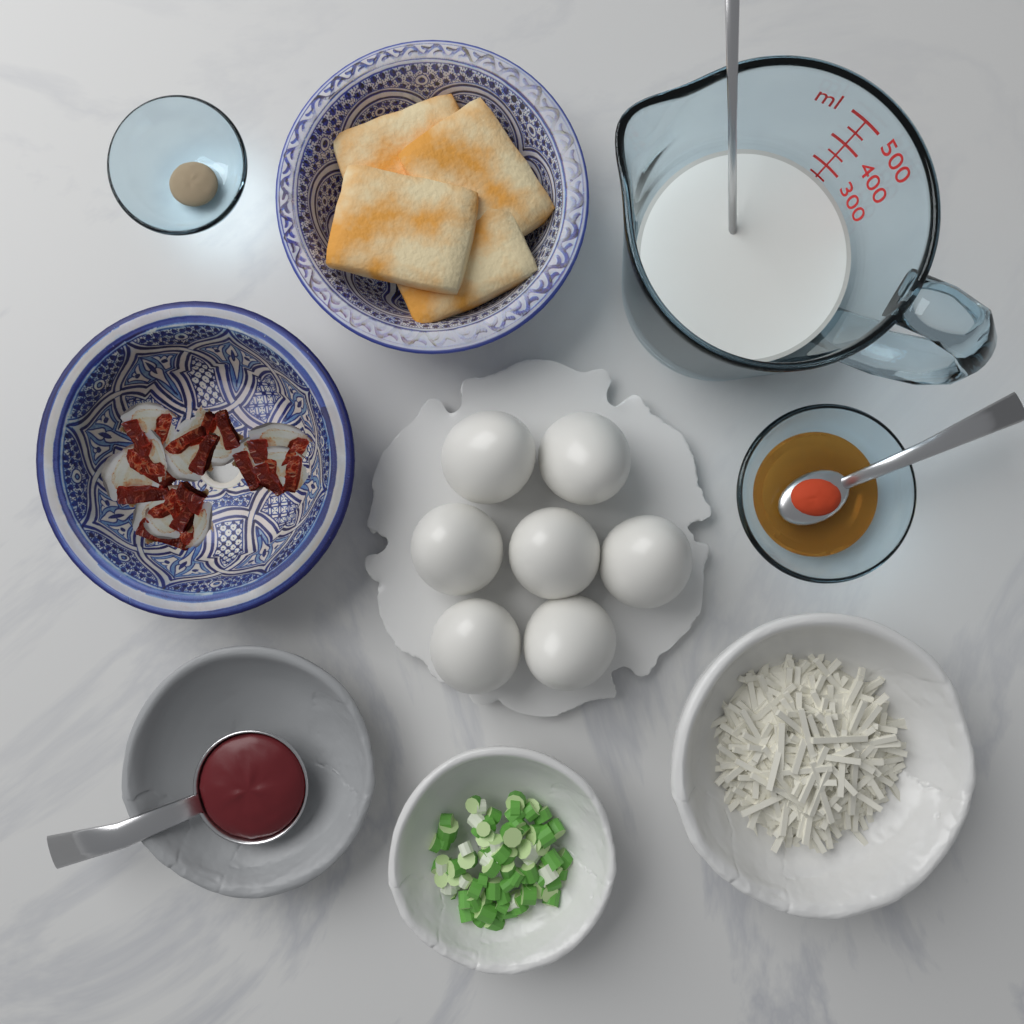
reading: 250 ml
